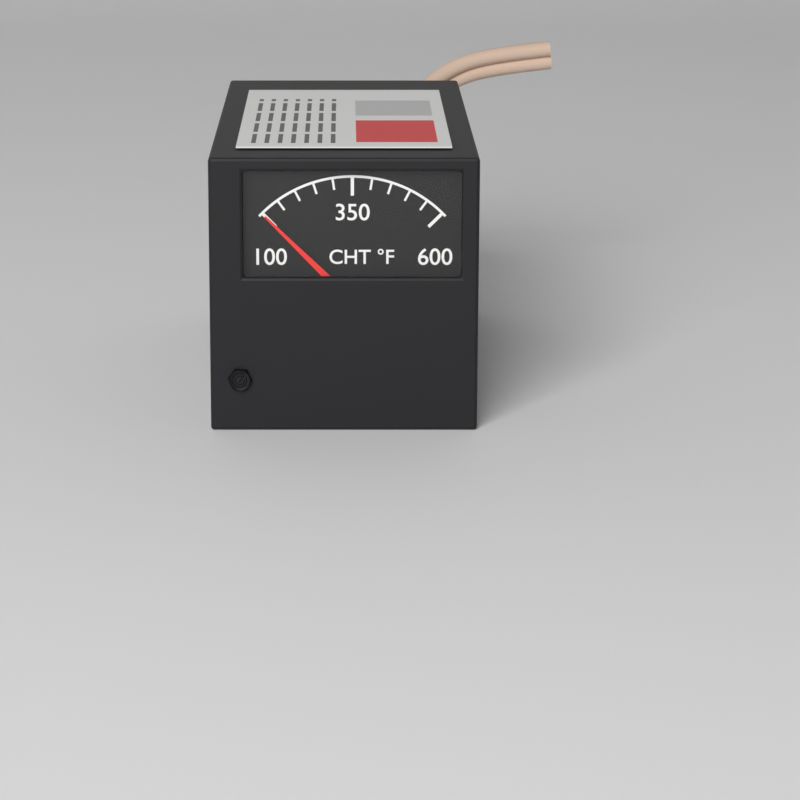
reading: 100 °F
